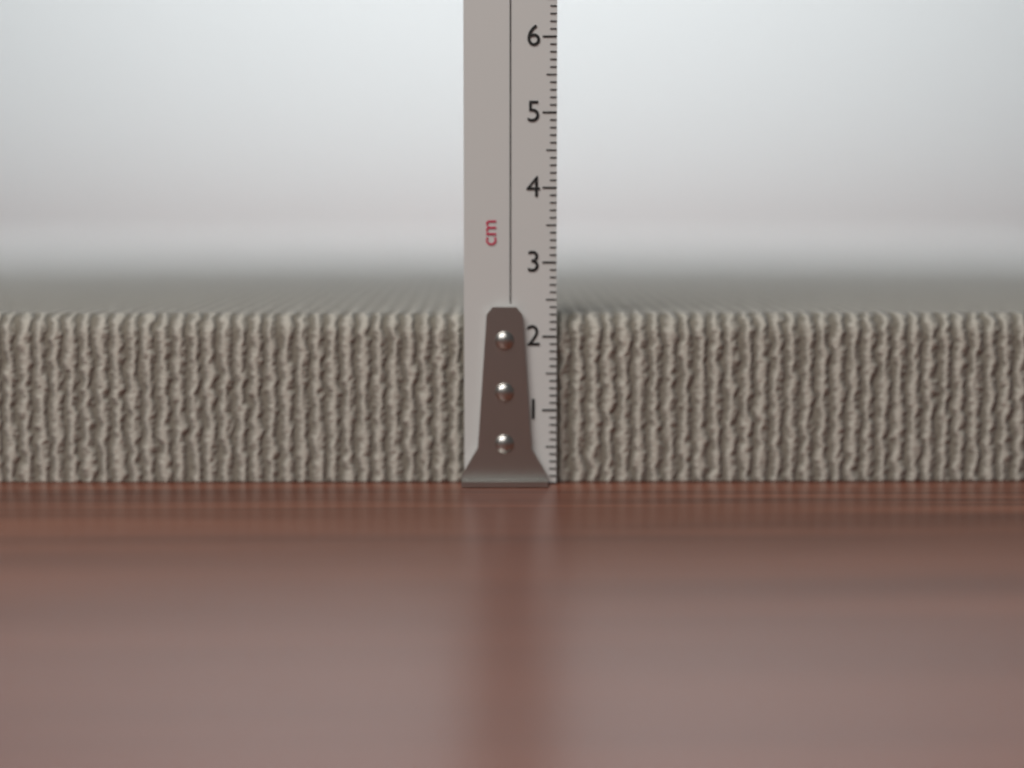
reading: 2.3 cm
